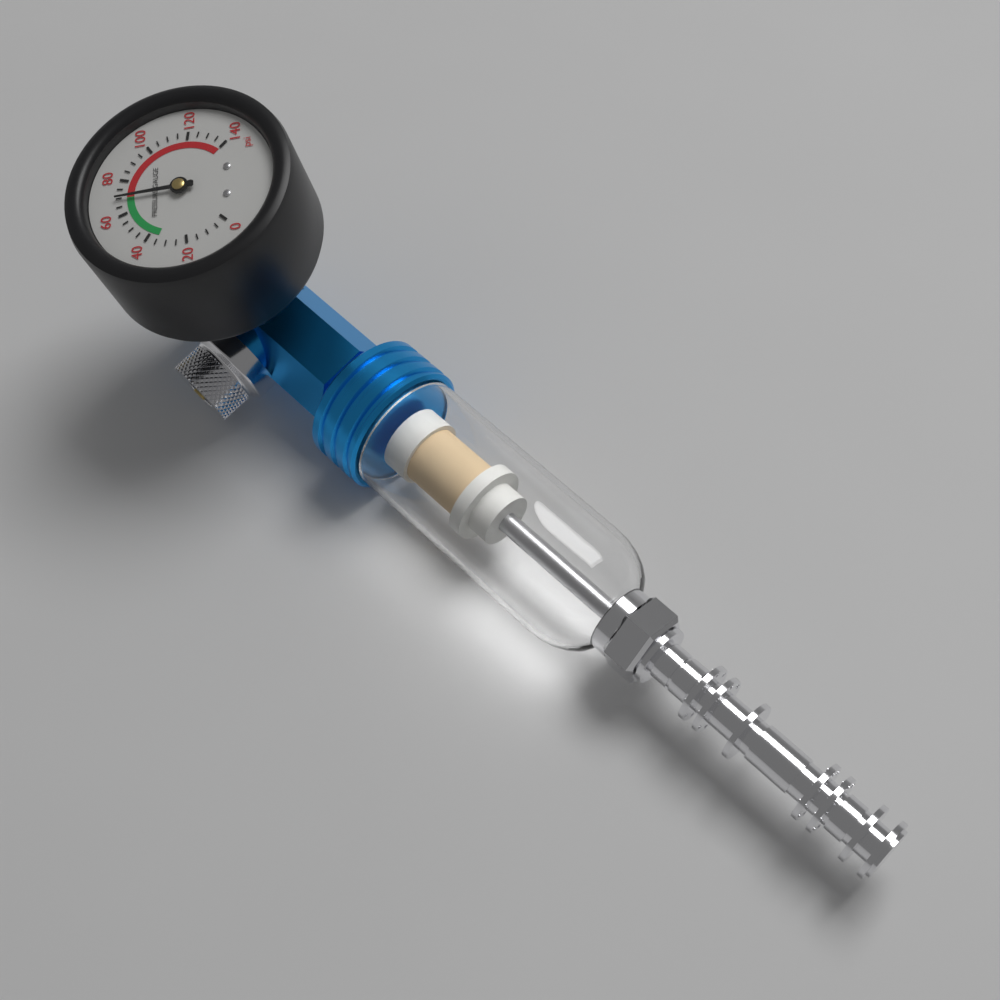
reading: 70 psi
